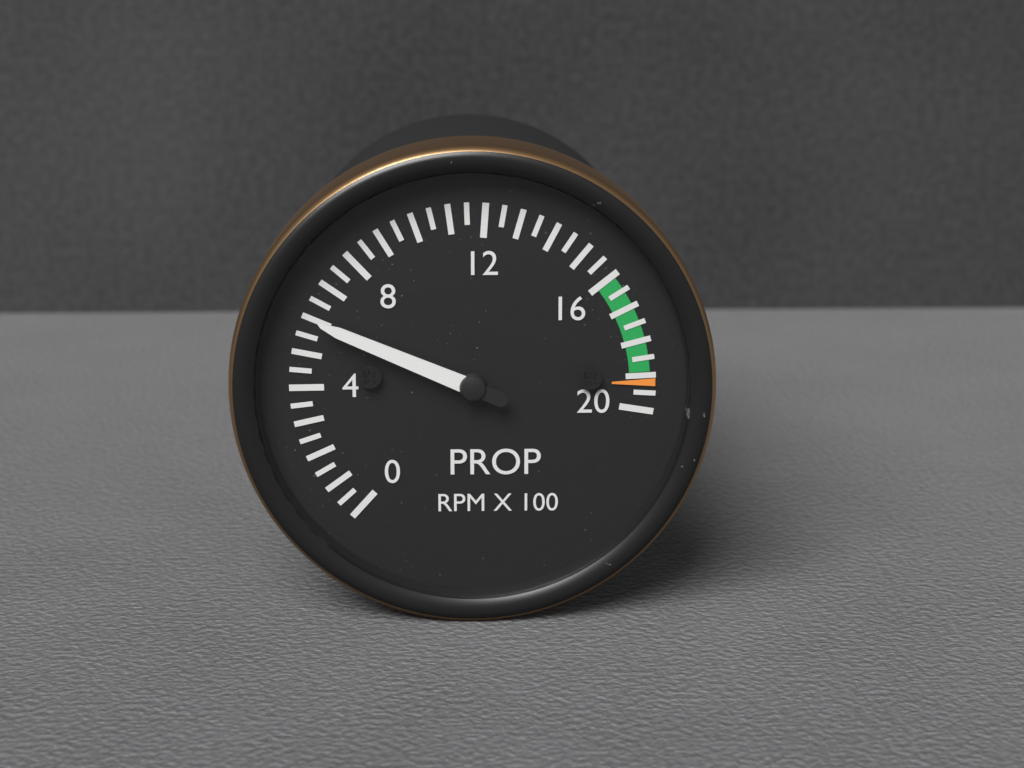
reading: 6.0 RPM X 100
